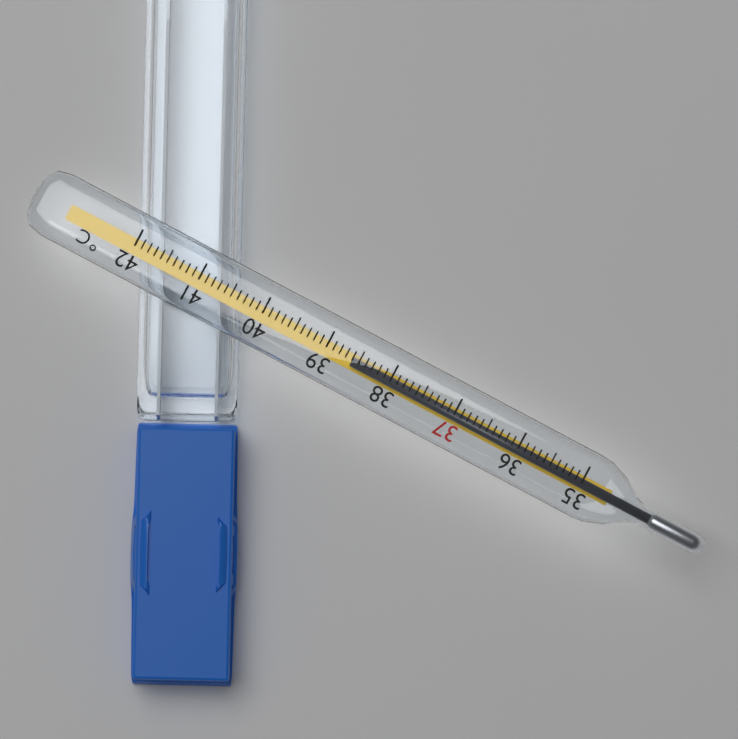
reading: 38.6 °C
